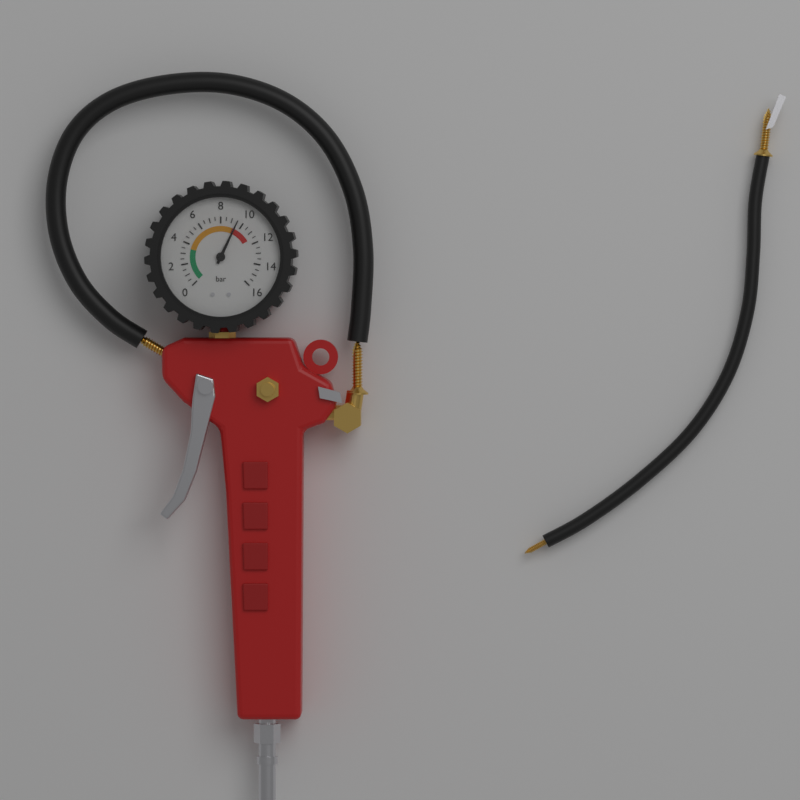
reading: 9.5 bar
